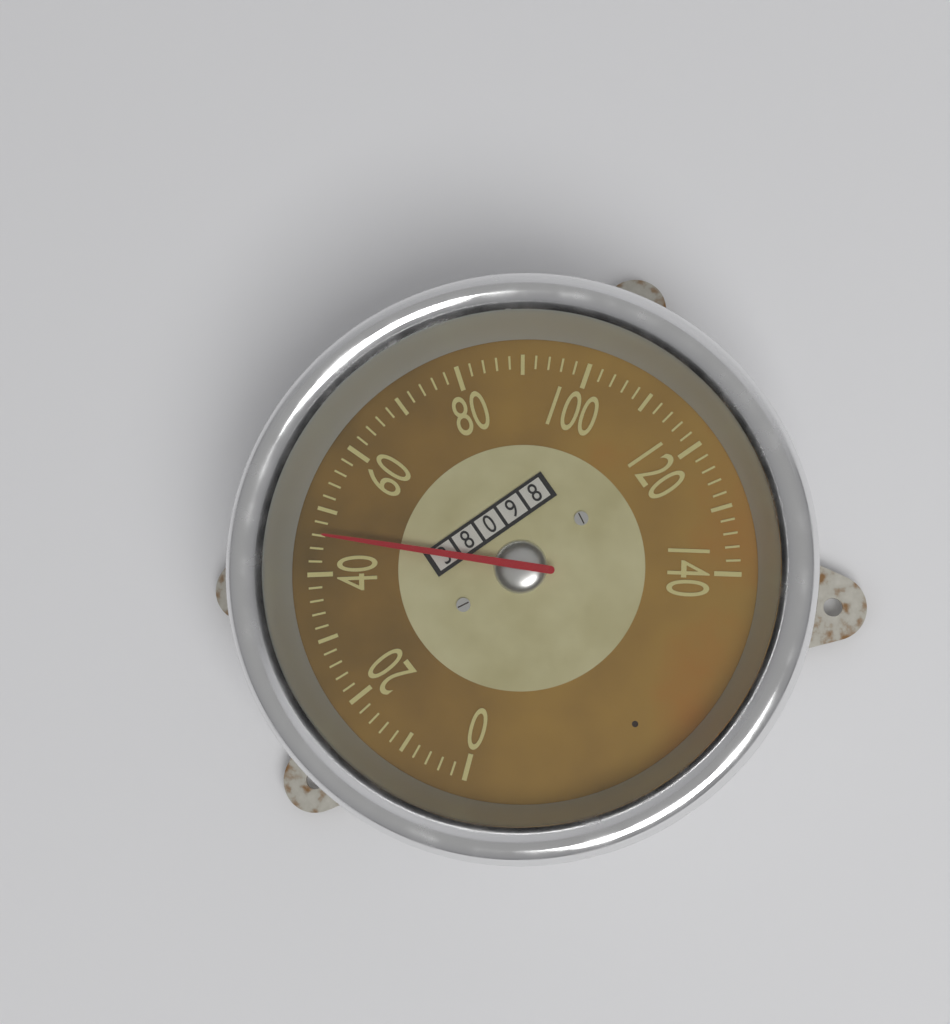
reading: 46 (no unit)
